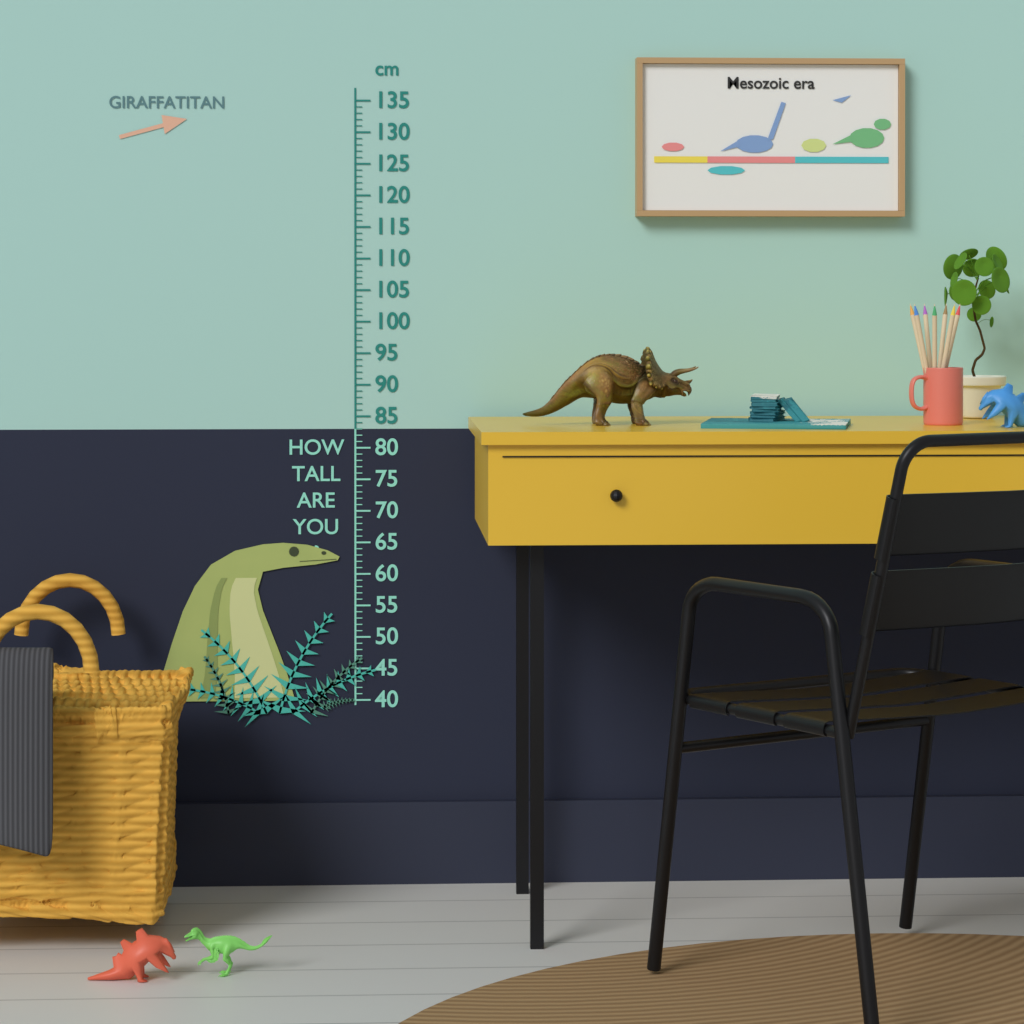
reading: 65 cm
